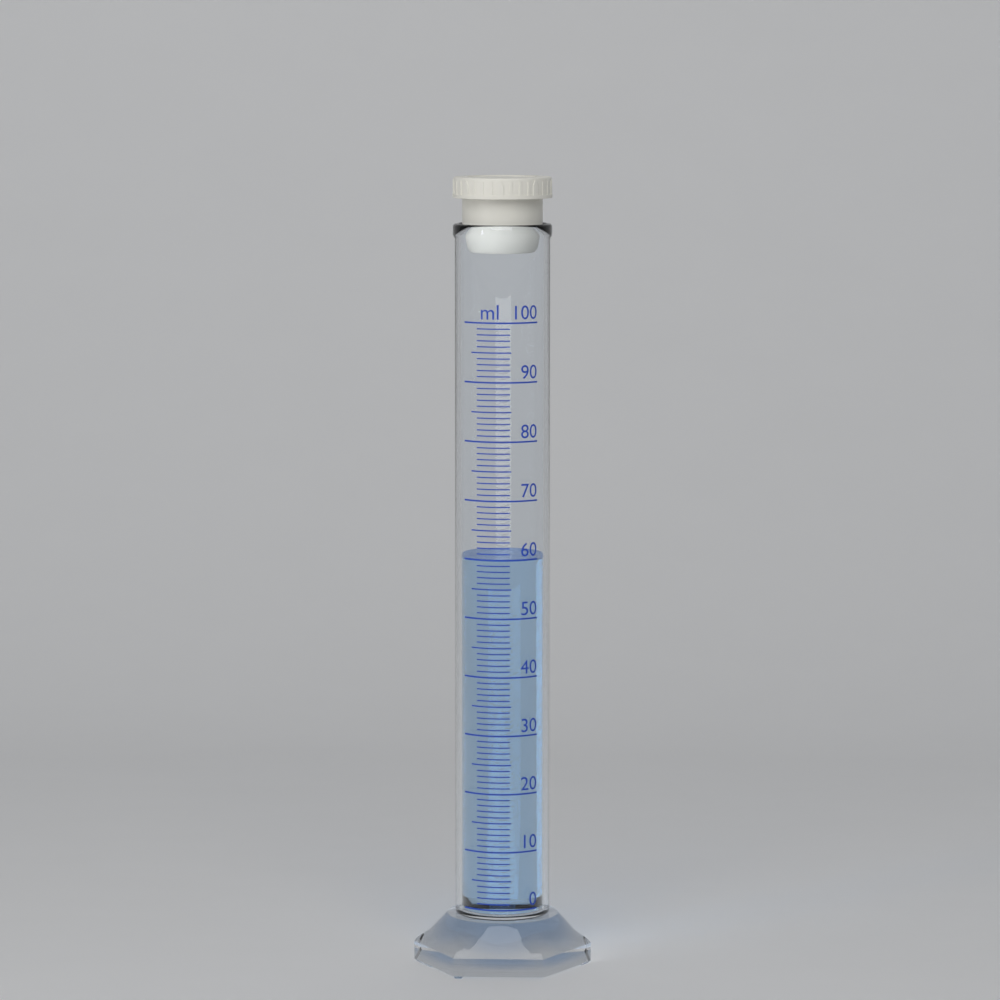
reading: 60 ml
